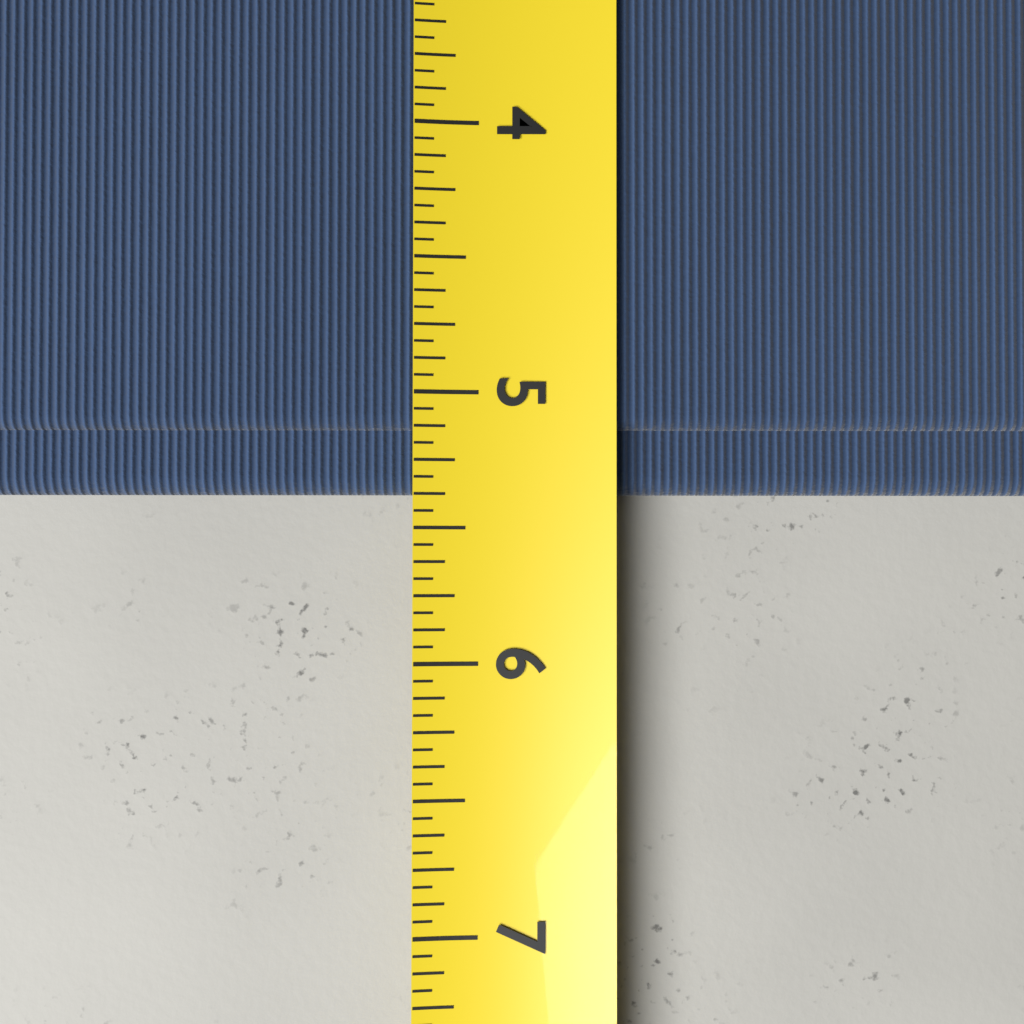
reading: 5.3750 (no unit)
